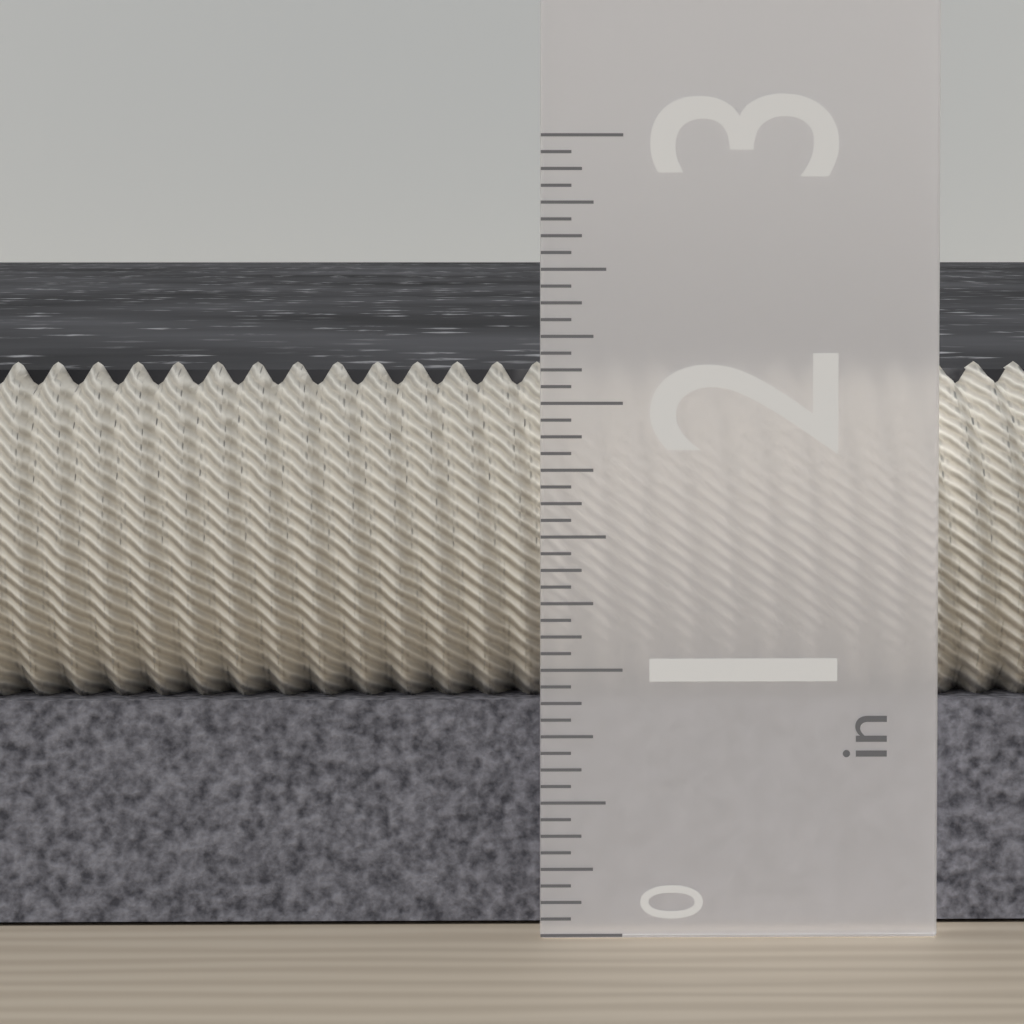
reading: 2.1250 in
